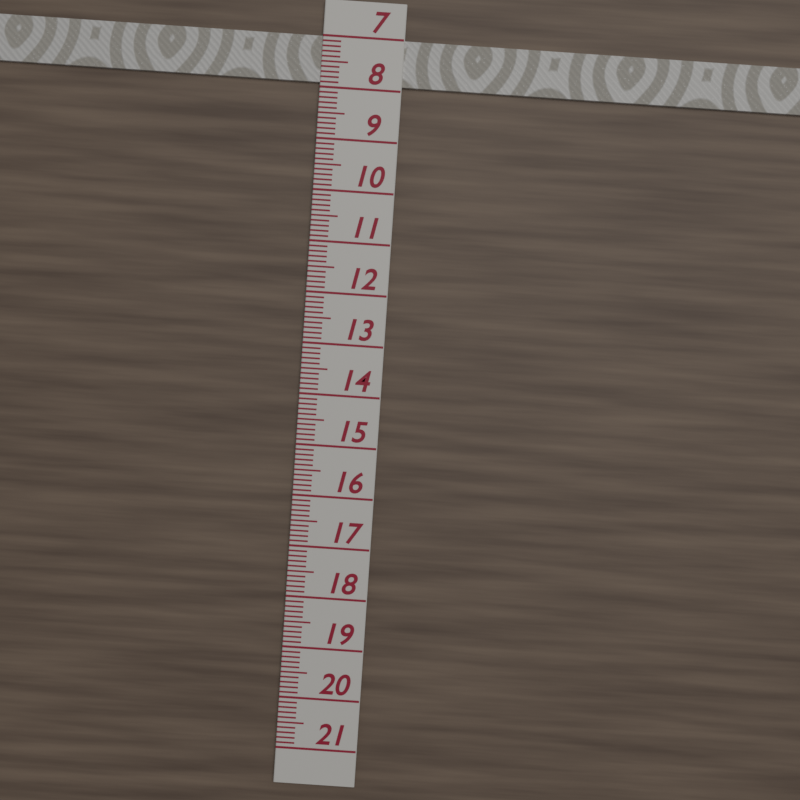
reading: 7.9 (no unit)
